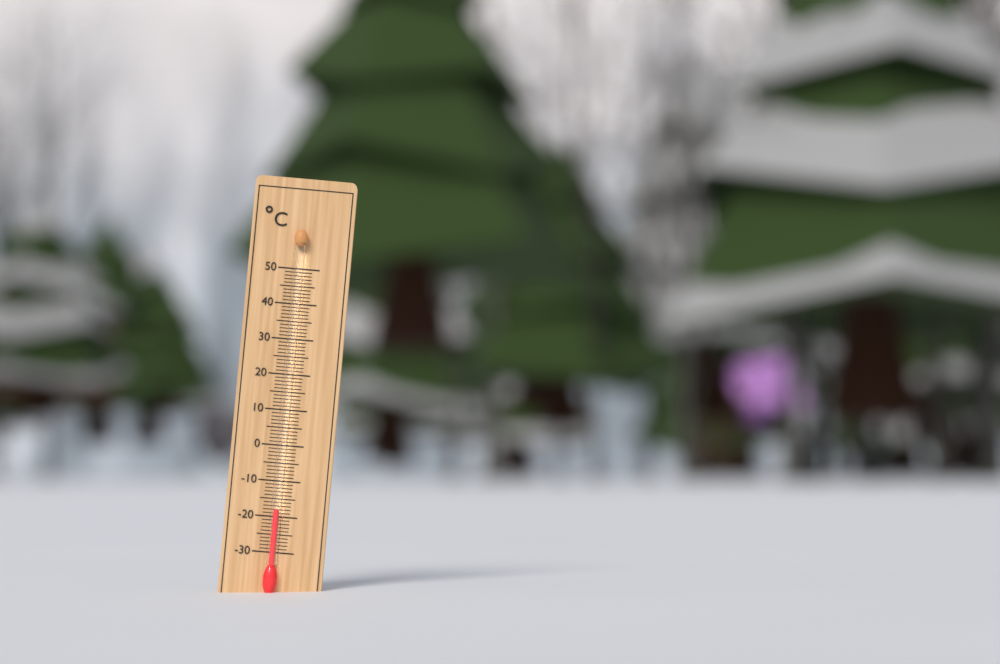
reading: -18 °C
